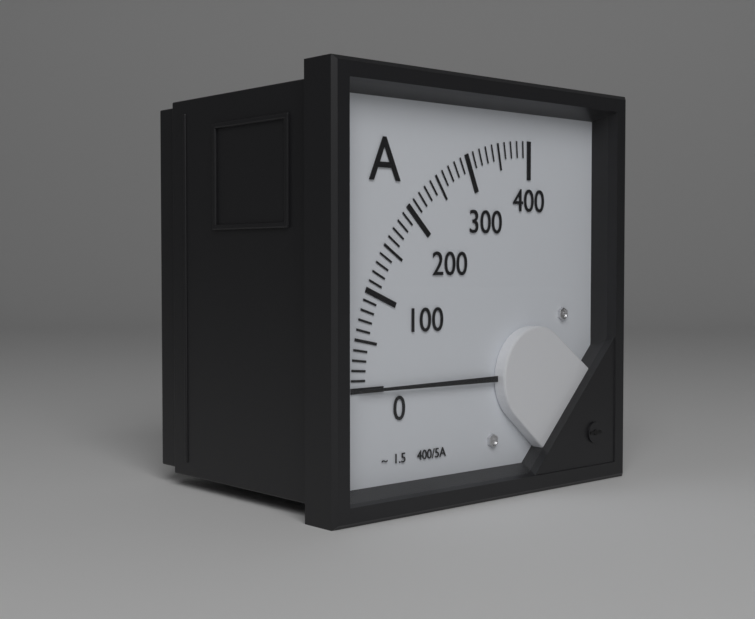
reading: 0 A
